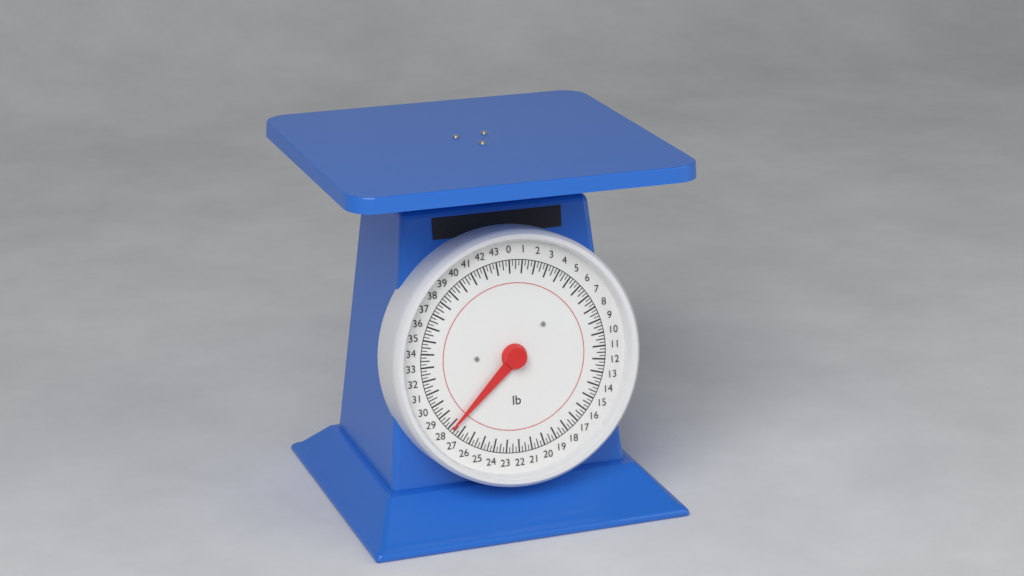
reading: 27.75 lb
